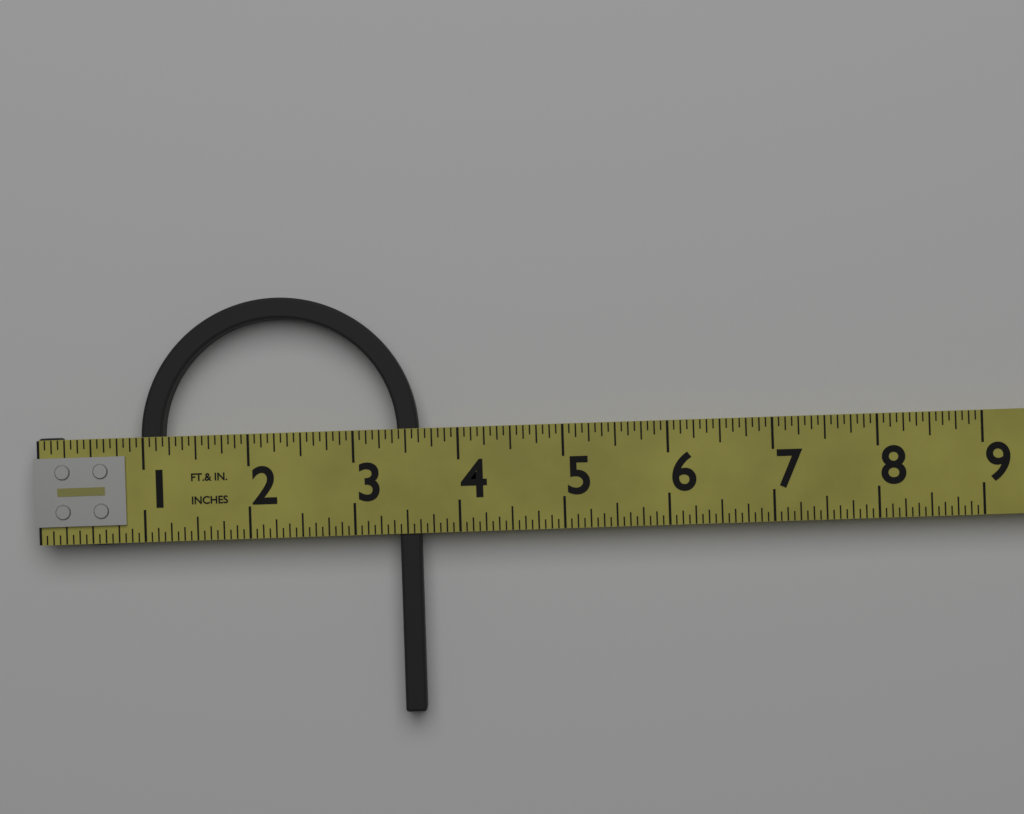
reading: 3.6250 in
